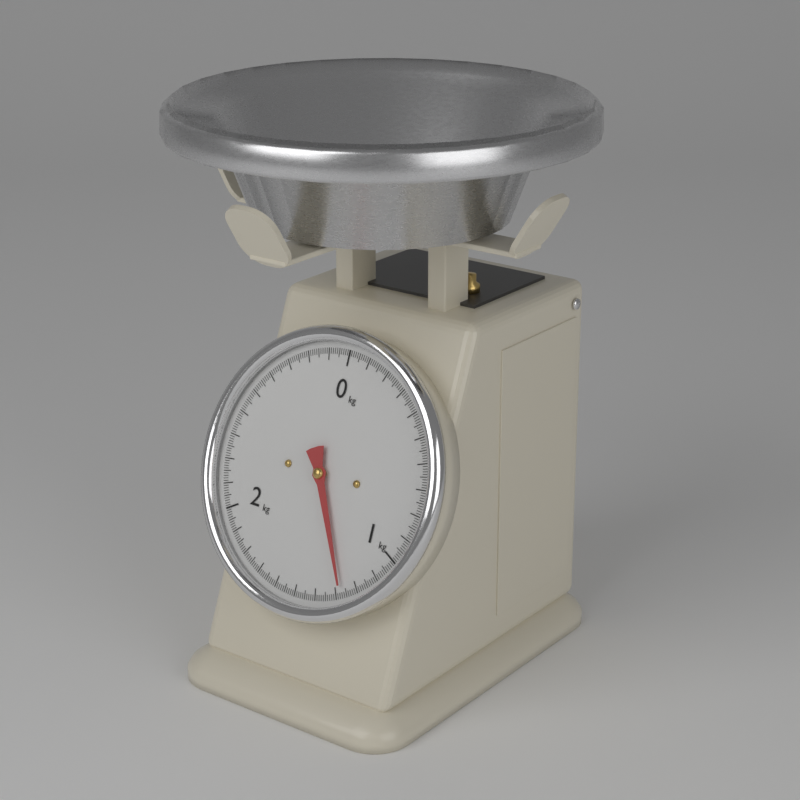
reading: 1.27 kg
